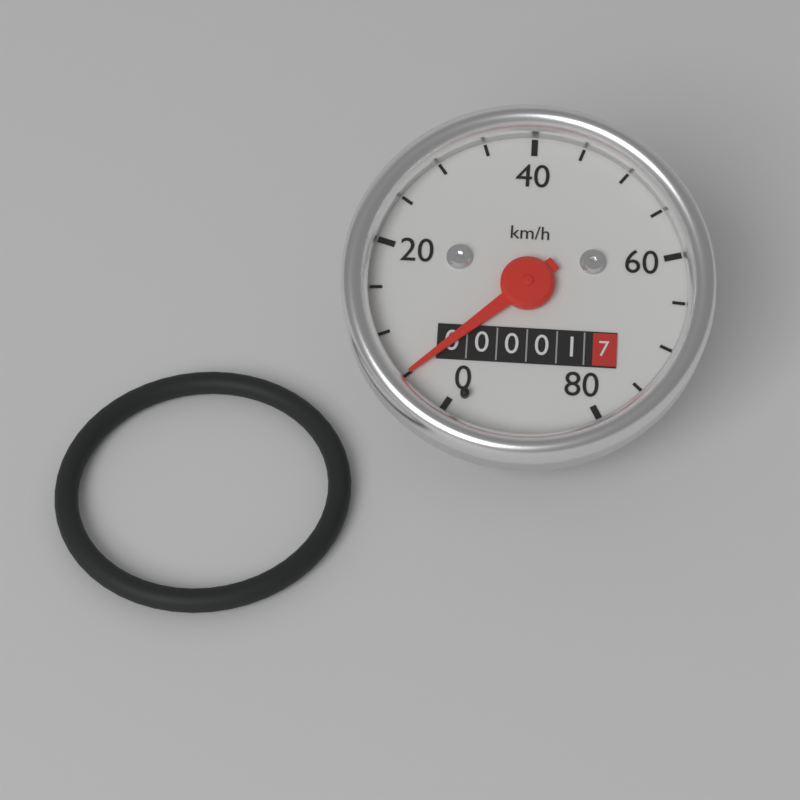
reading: 5 km/h
